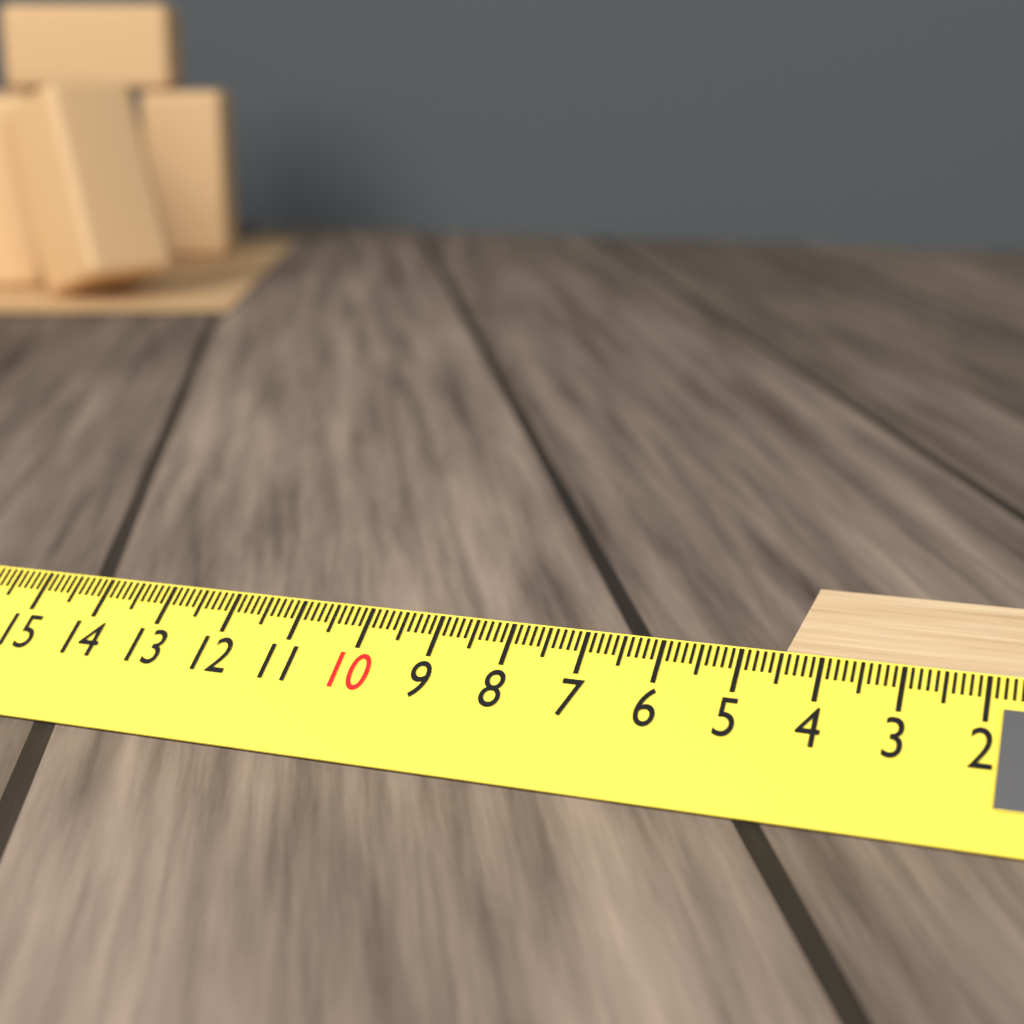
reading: 4.5 cm
